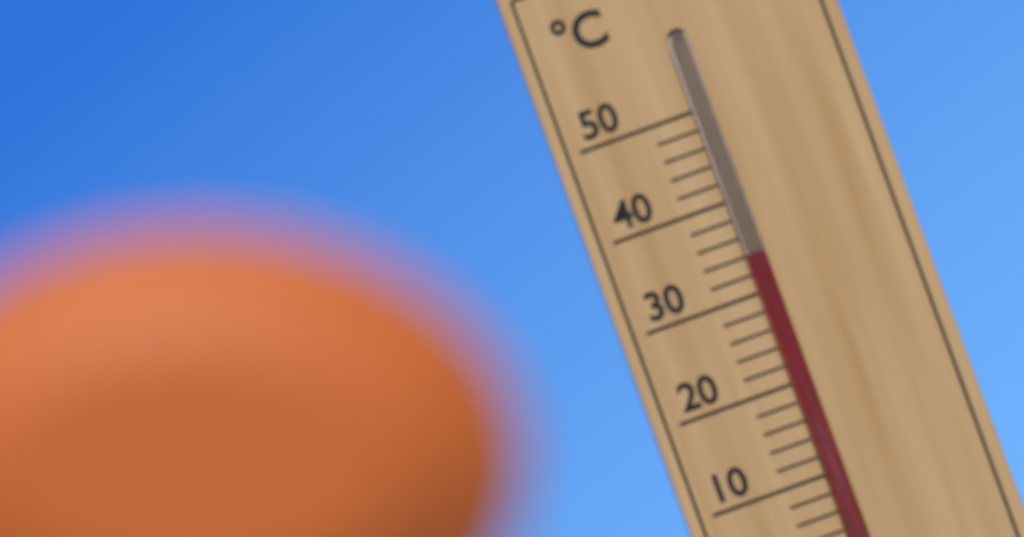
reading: 34 °C
